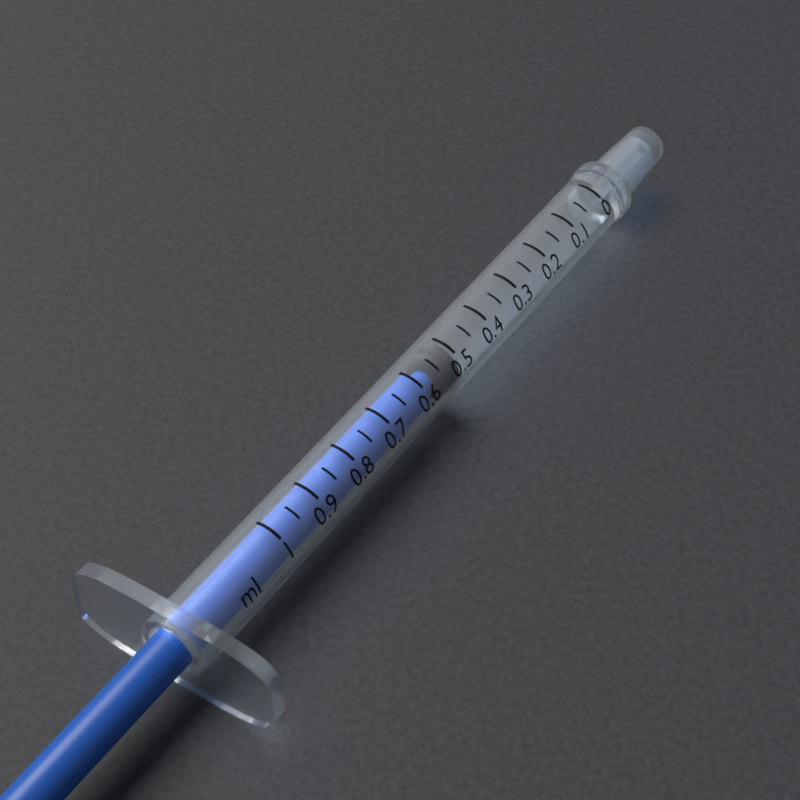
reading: 0.50 ml
